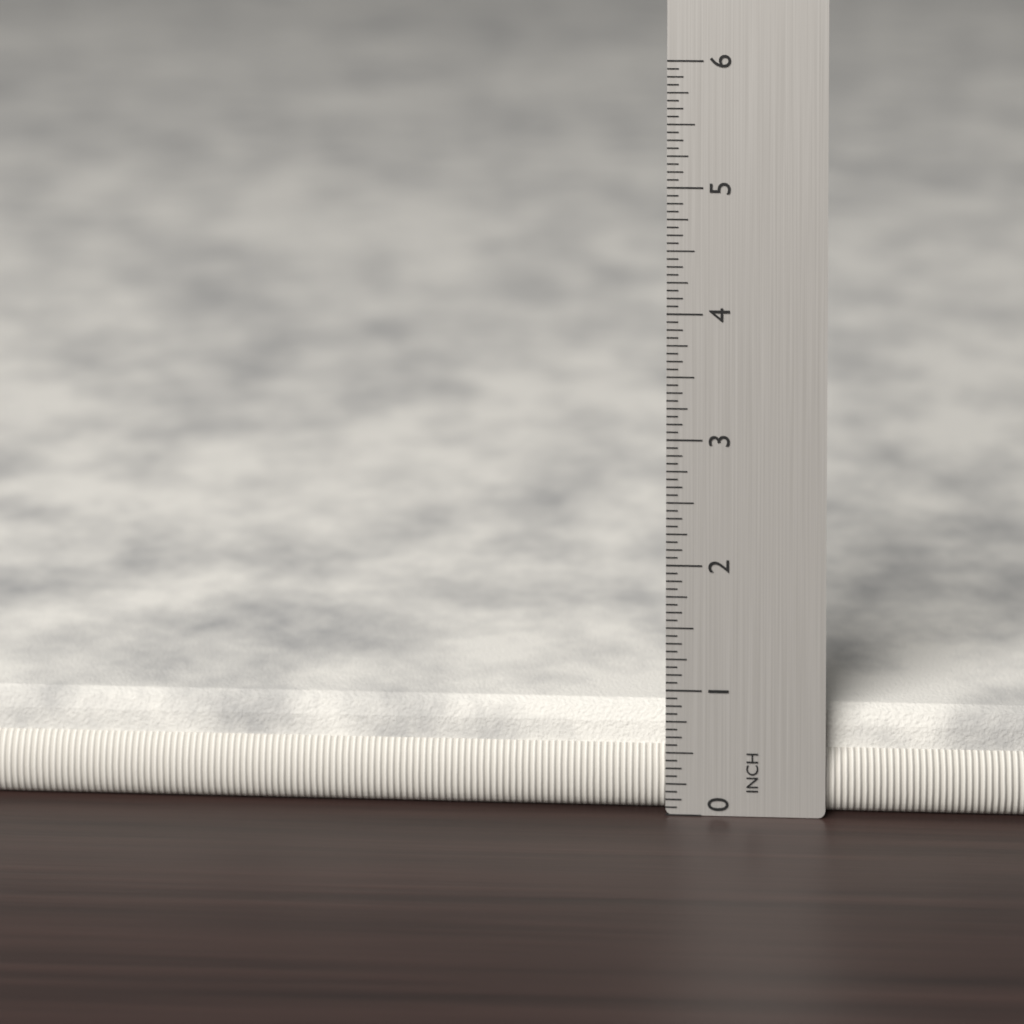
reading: 0.8125 in
